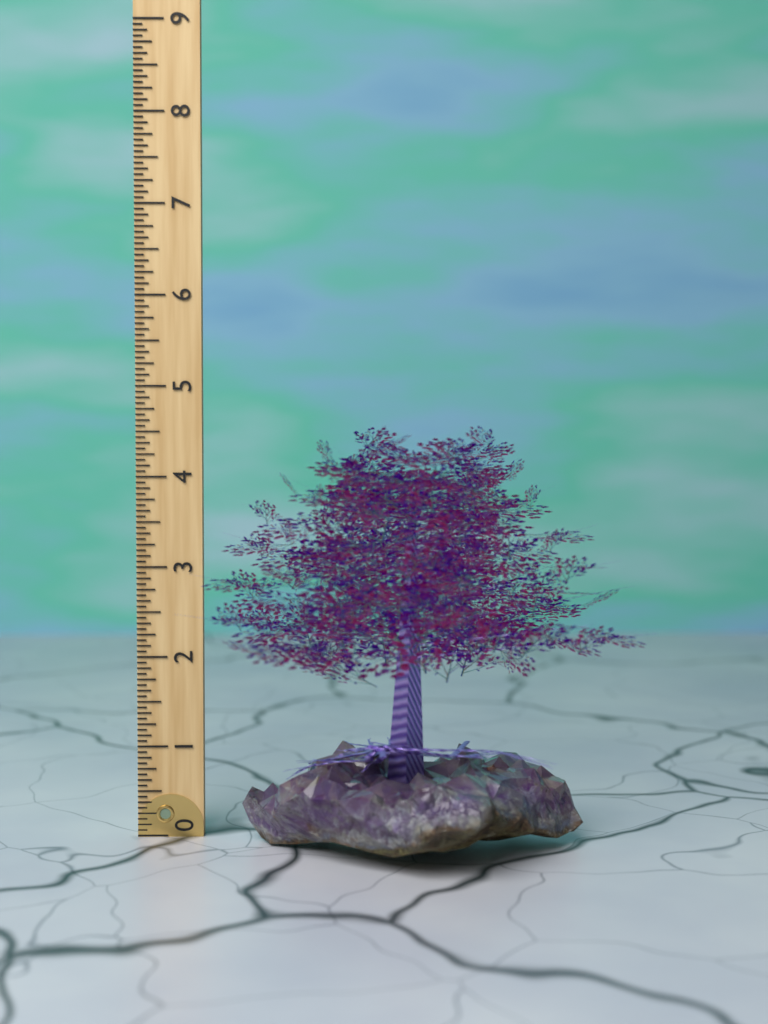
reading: 4.5625 (no unit)
